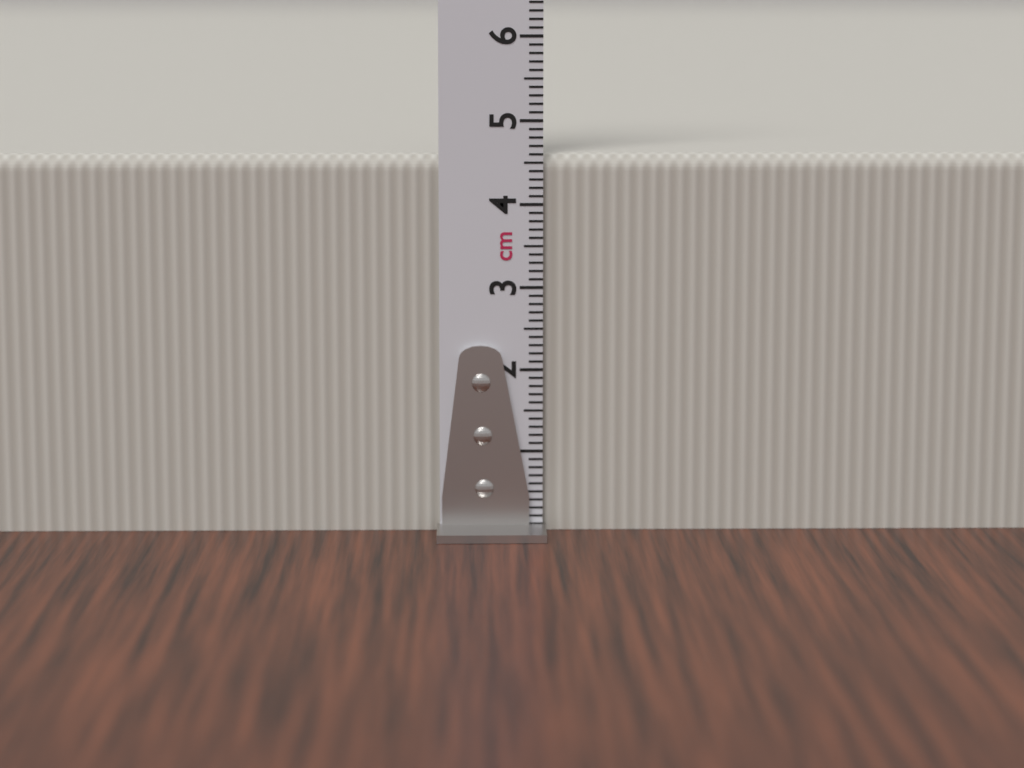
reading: 4.6 cm
